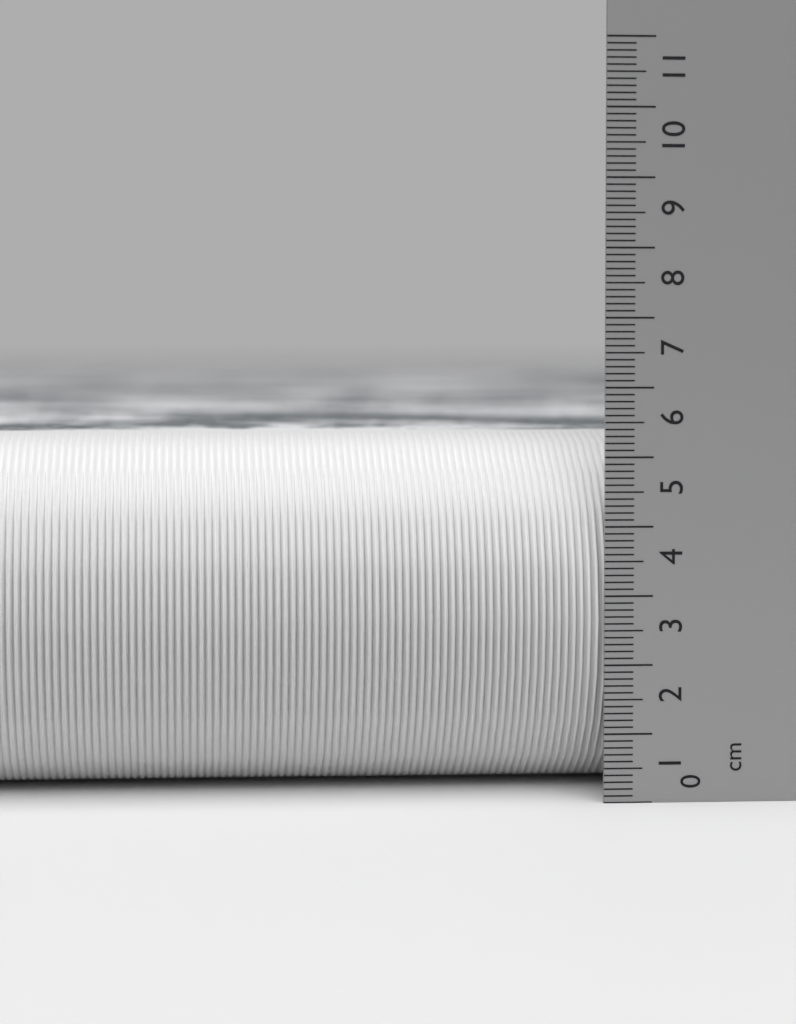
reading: 5.3 cm
